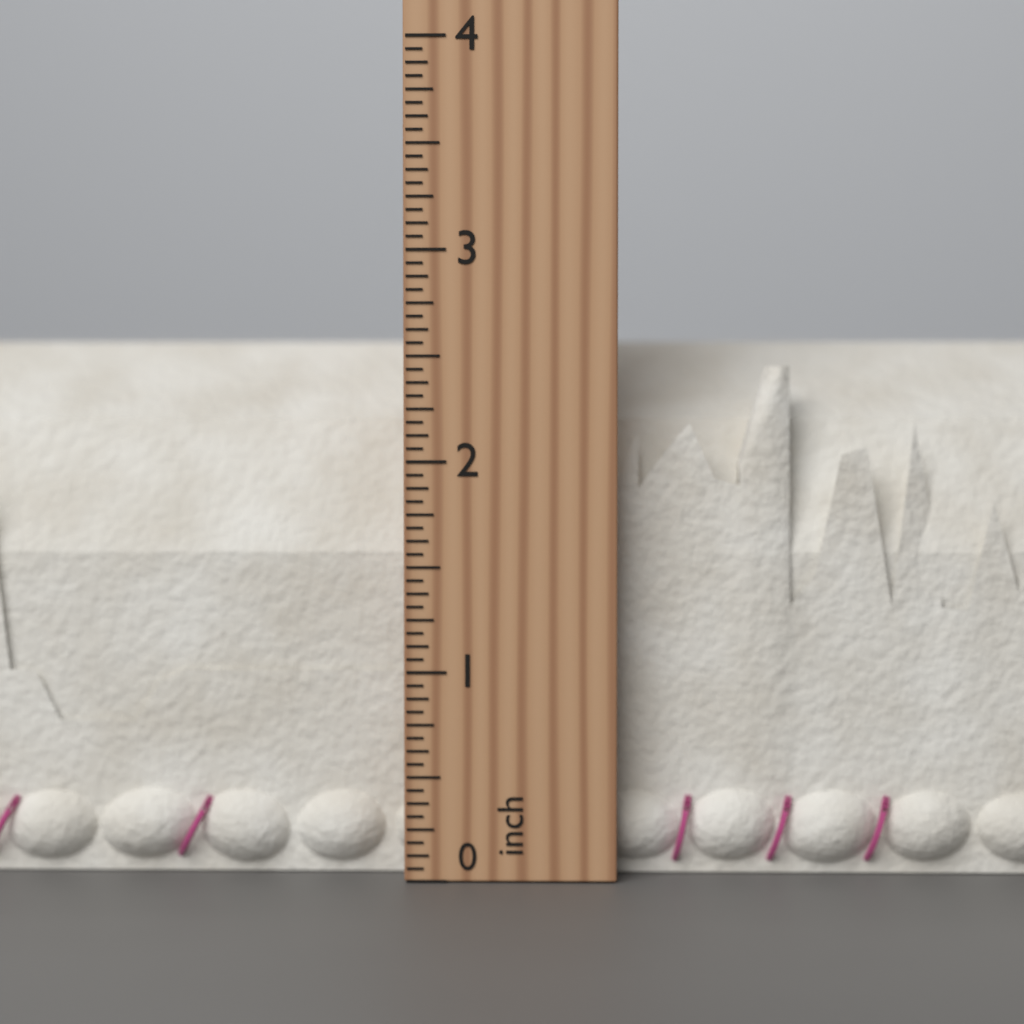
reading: 2.6250 inch
